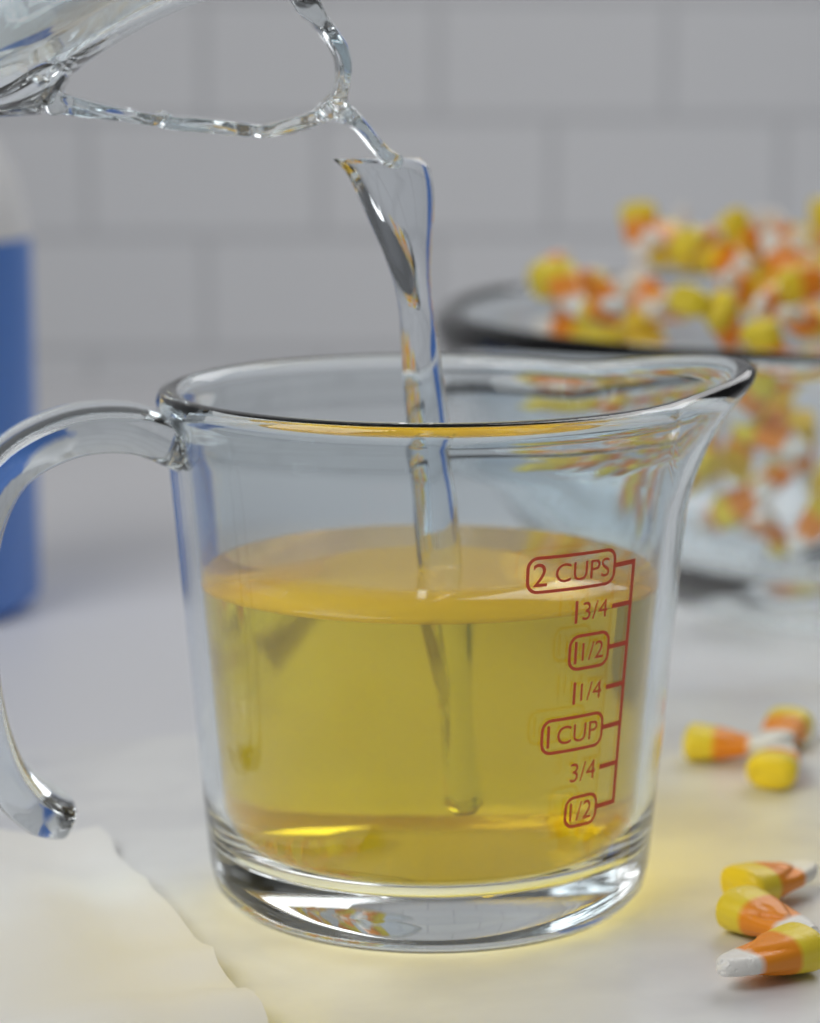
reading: 1.75 cup
